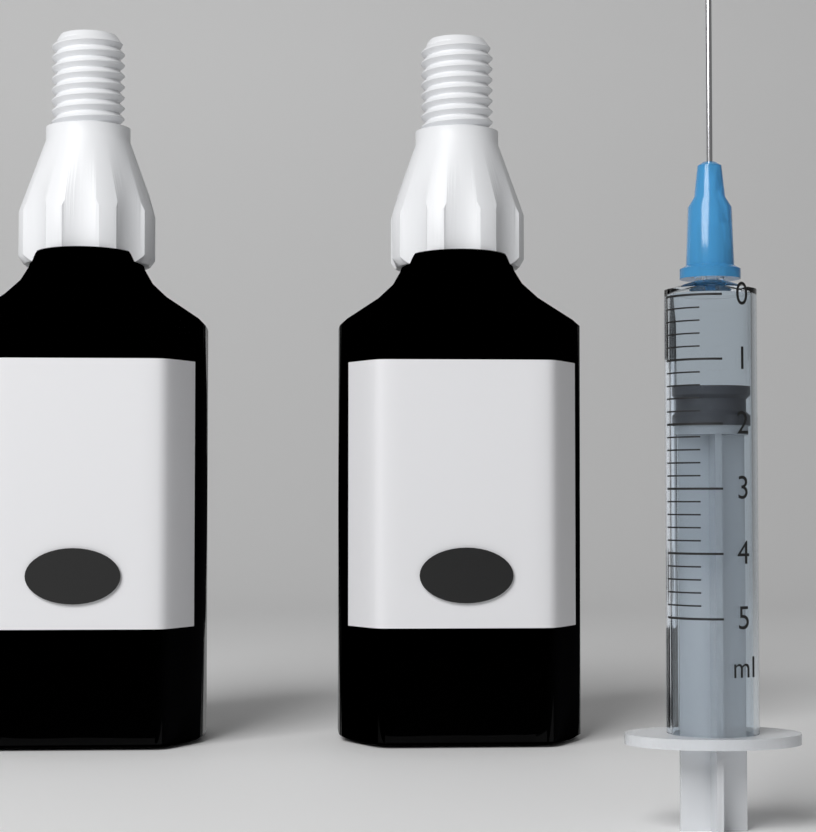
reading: 1.4 ml
